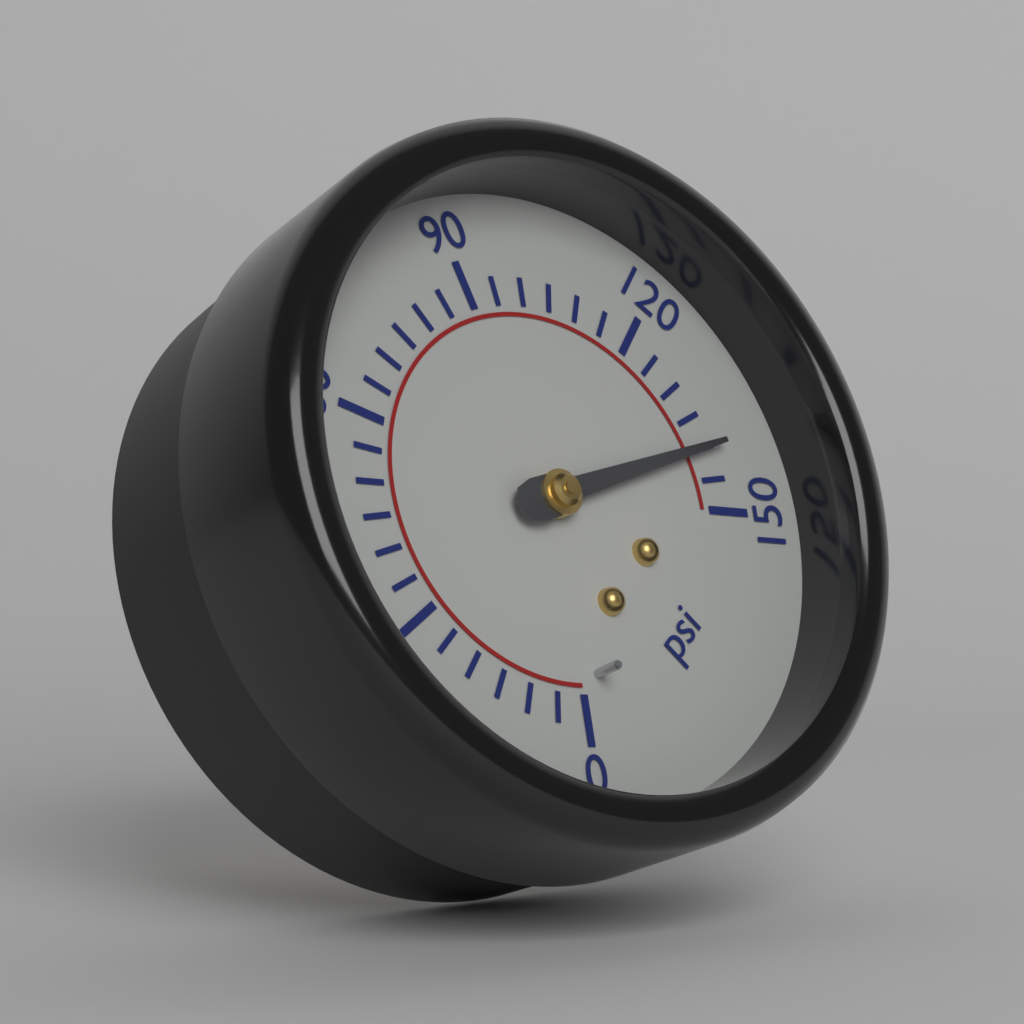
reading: 140 psi
